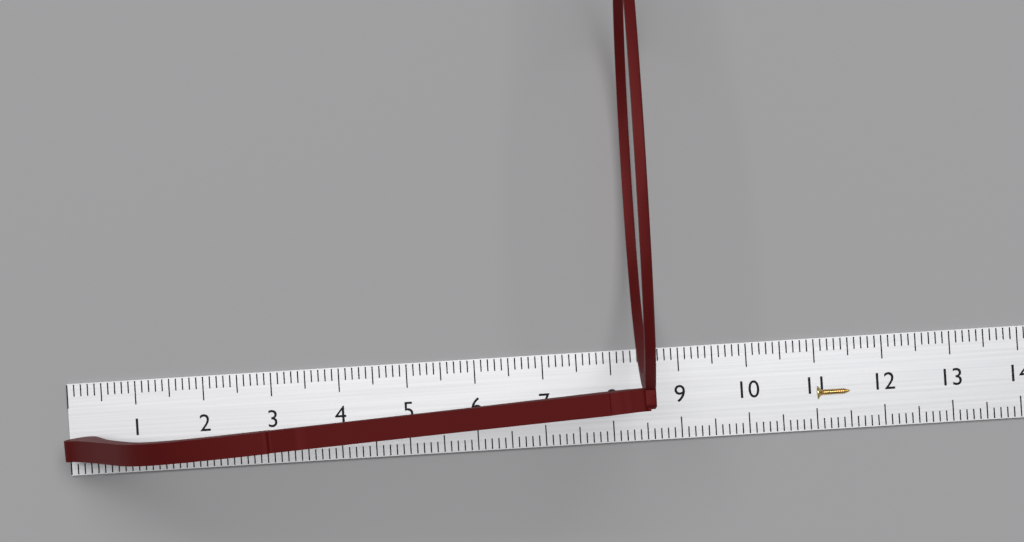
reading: 8.5 cm
